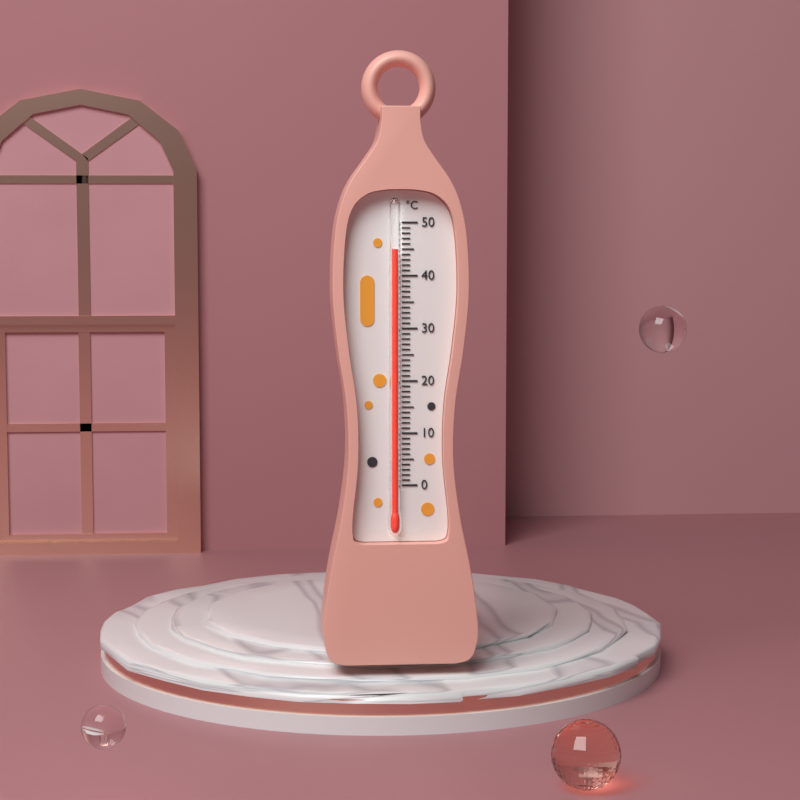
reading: 45 °C
